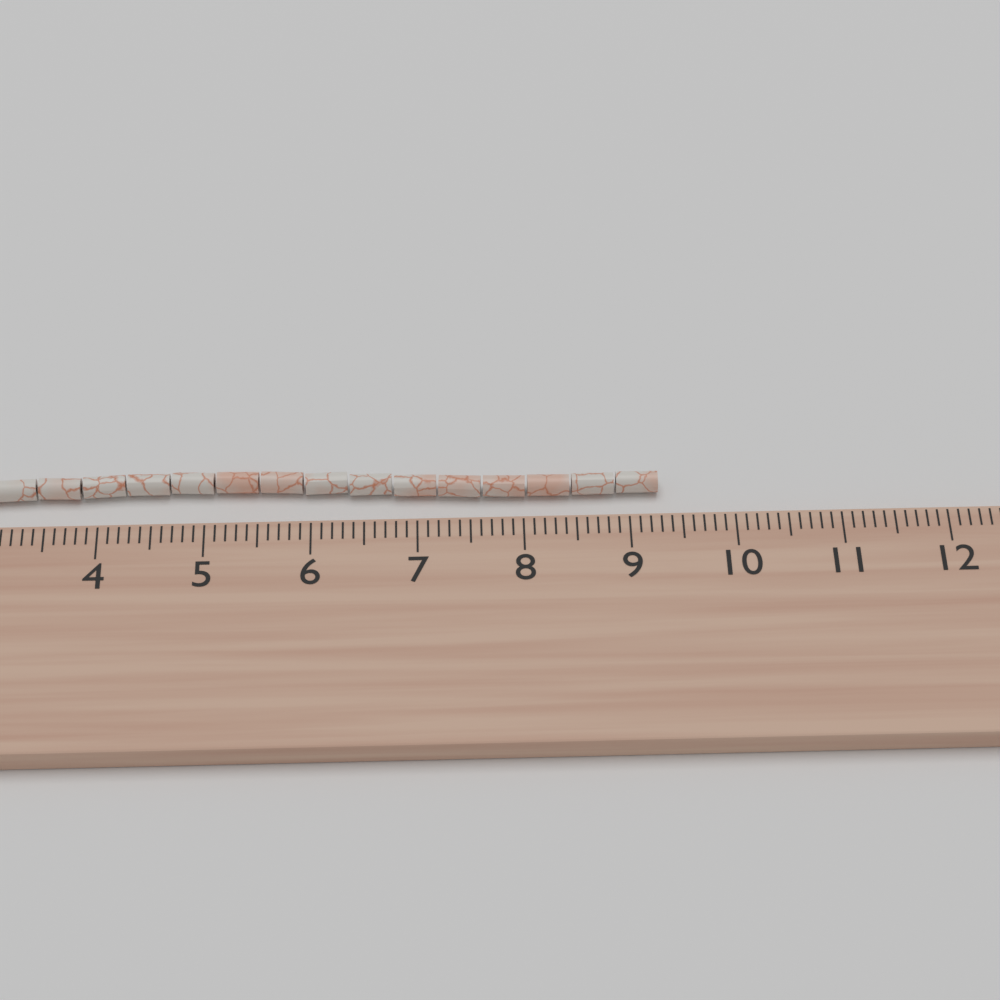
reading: 9.3 cm
